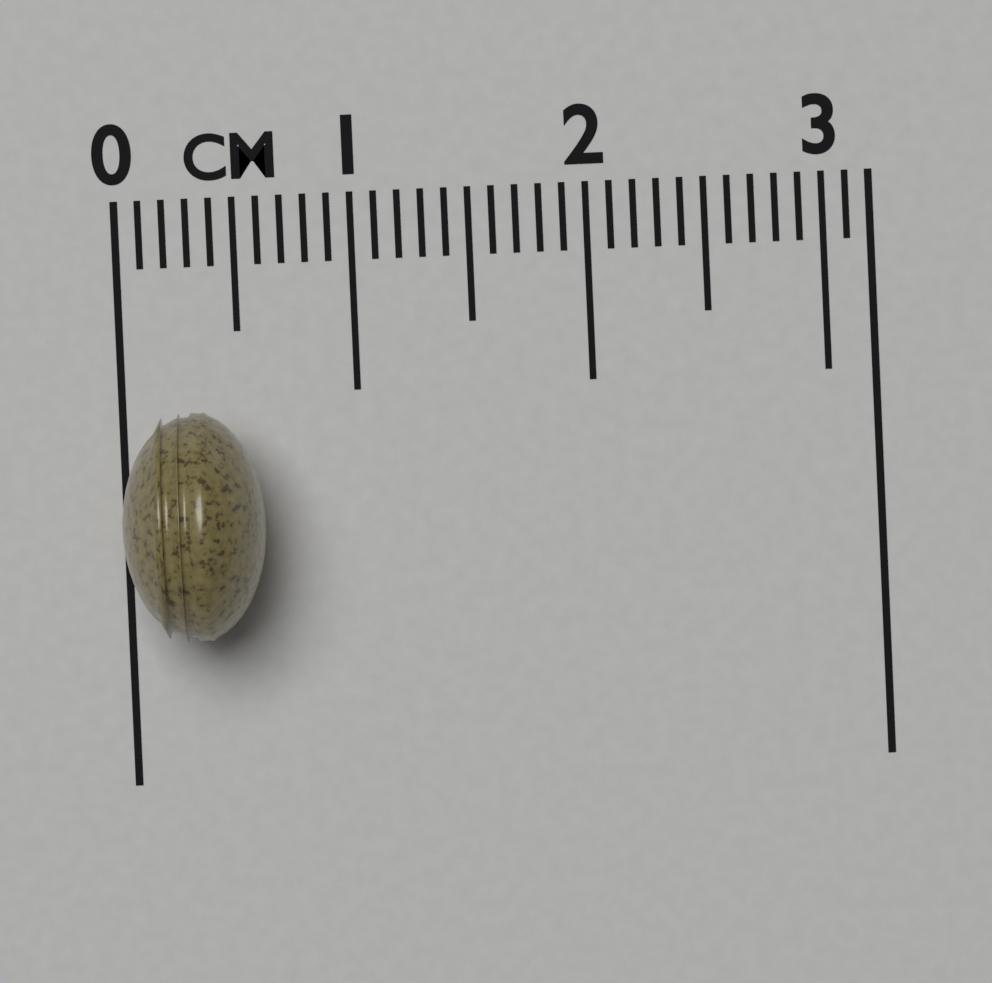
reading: 0.6 cm
